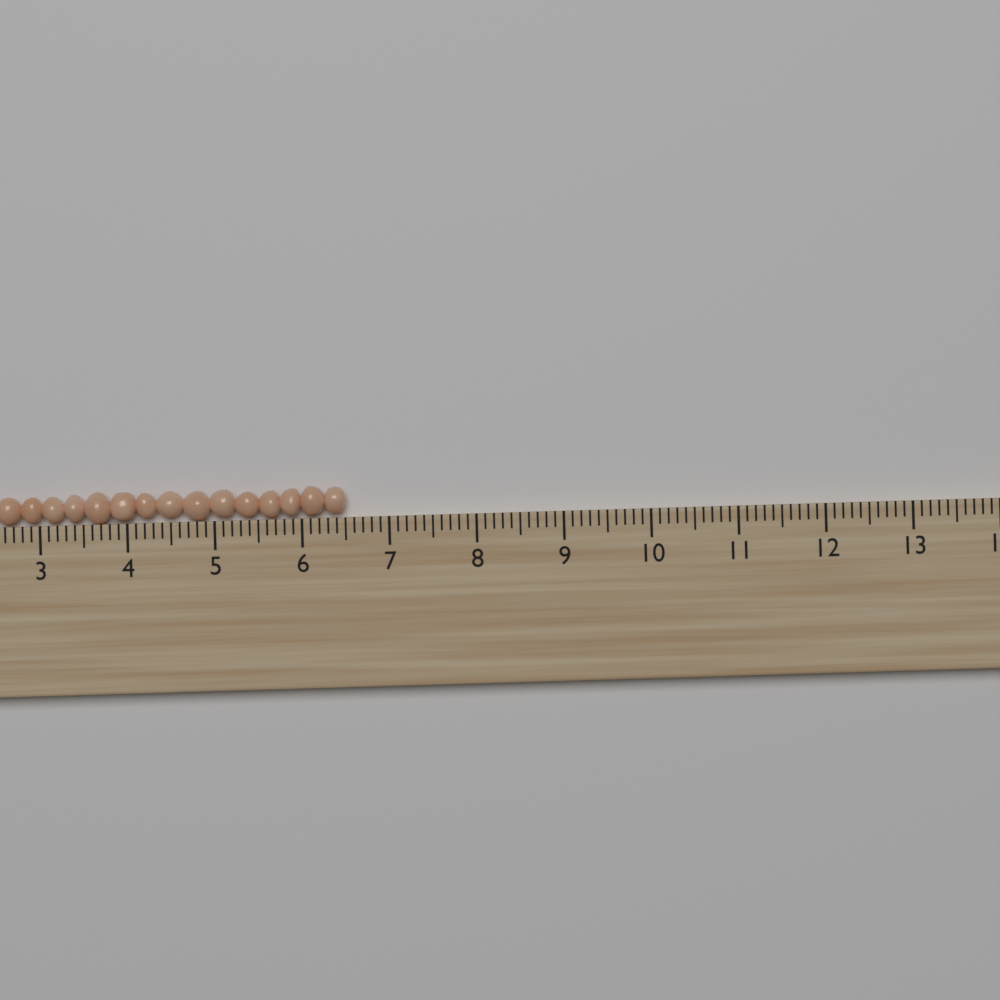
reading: 6.5 (no unit)
